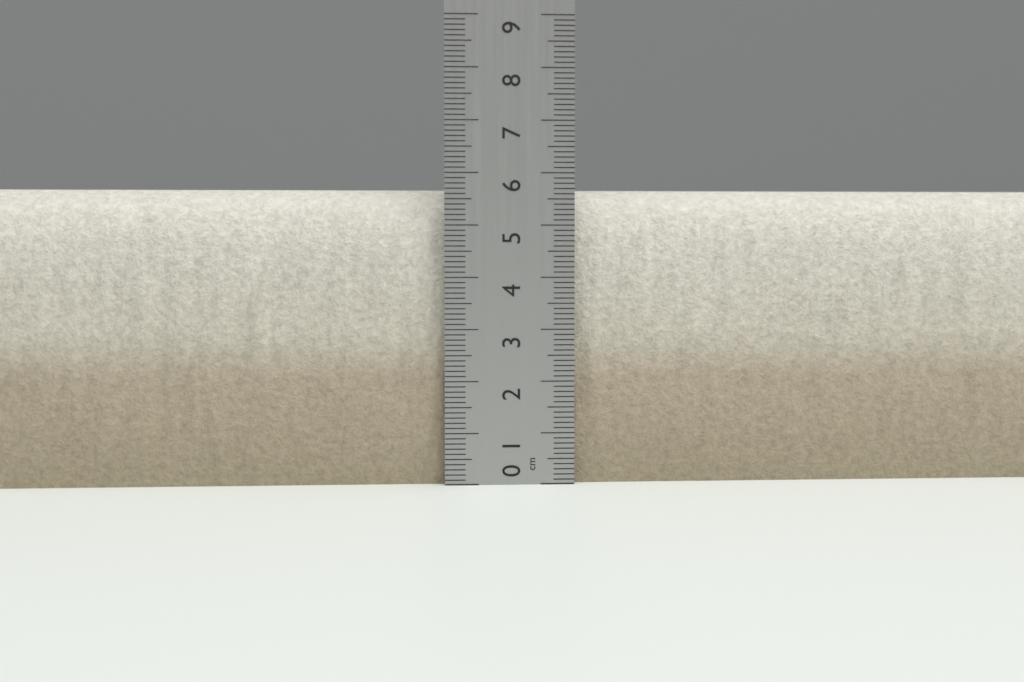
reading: 5.7 cm
